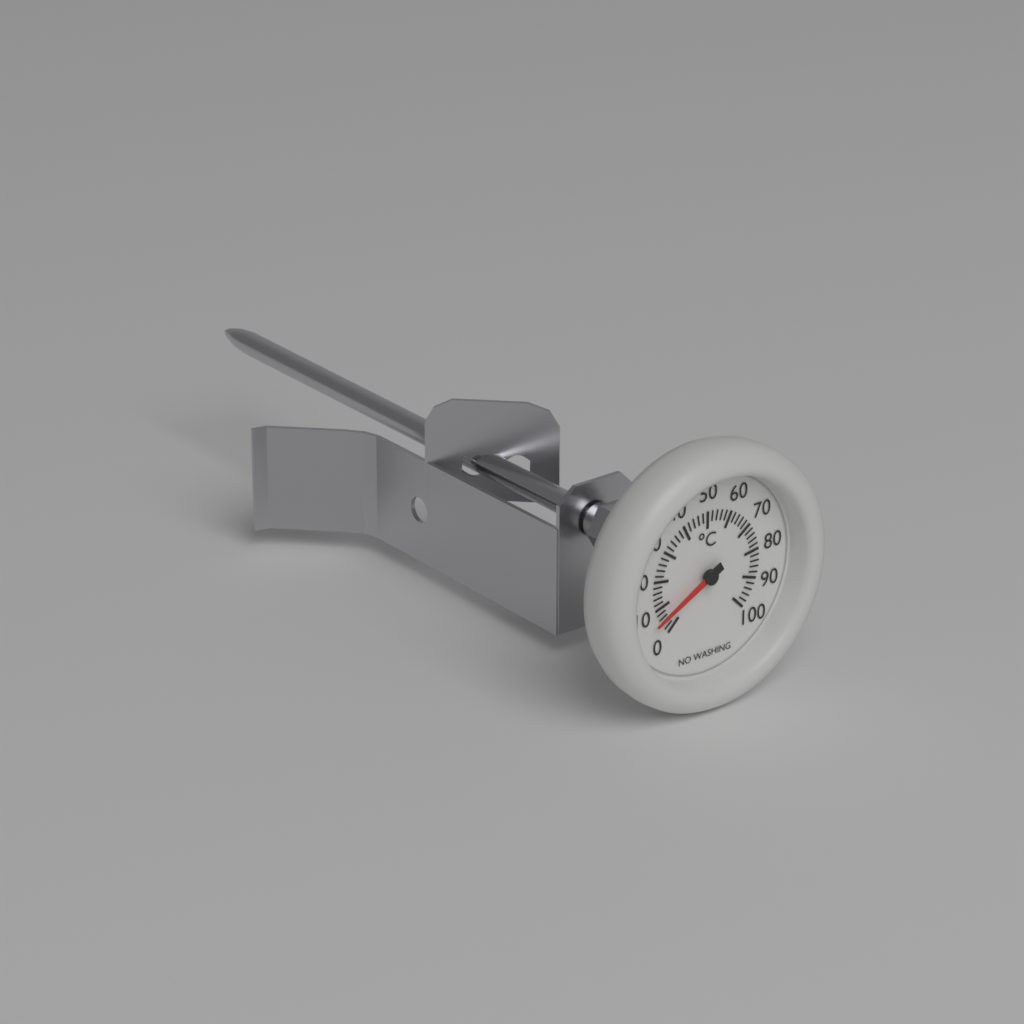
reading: 6 °C
